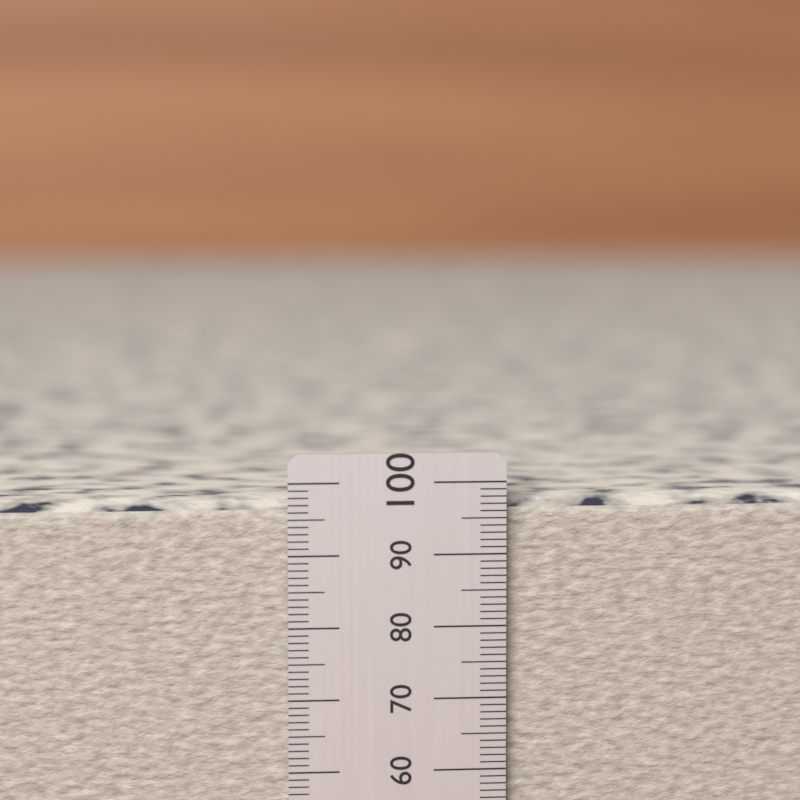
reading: 99 (no unit)
